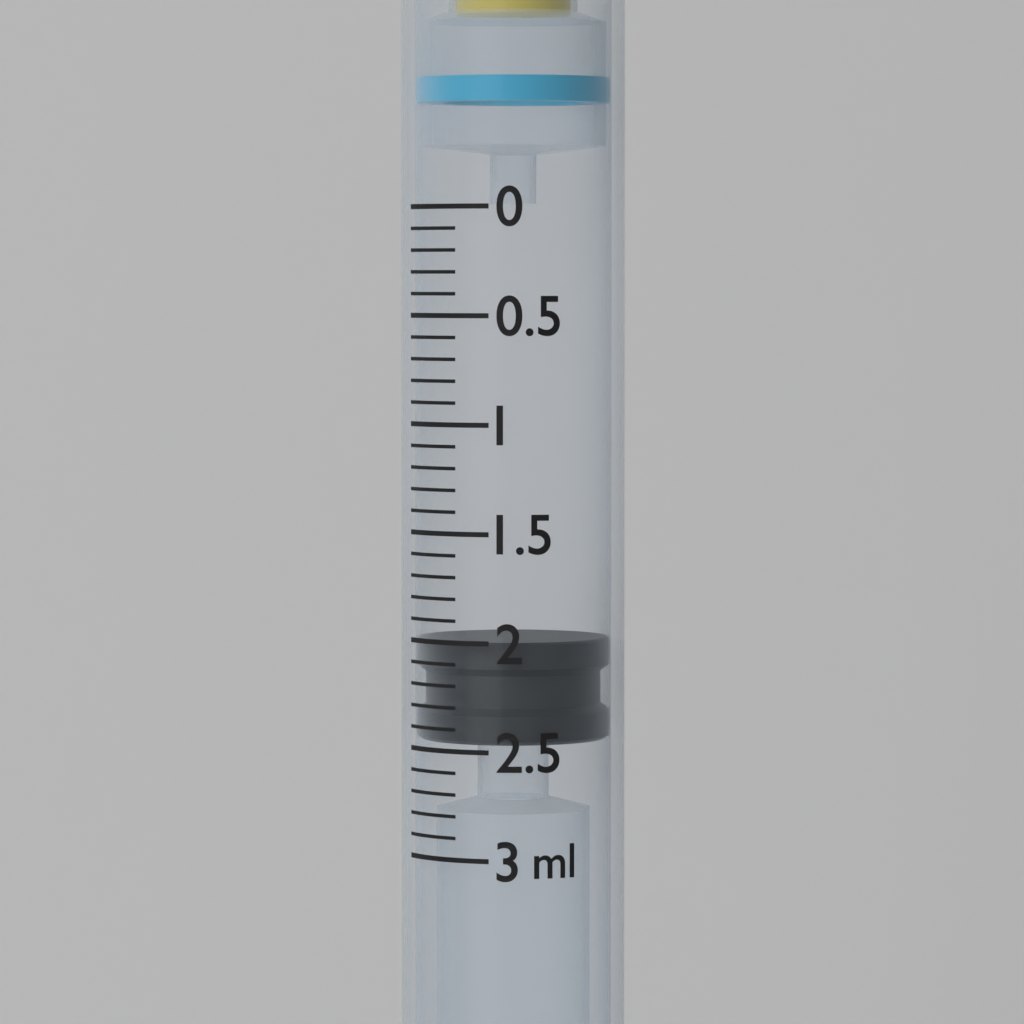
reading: 2.0 ml
